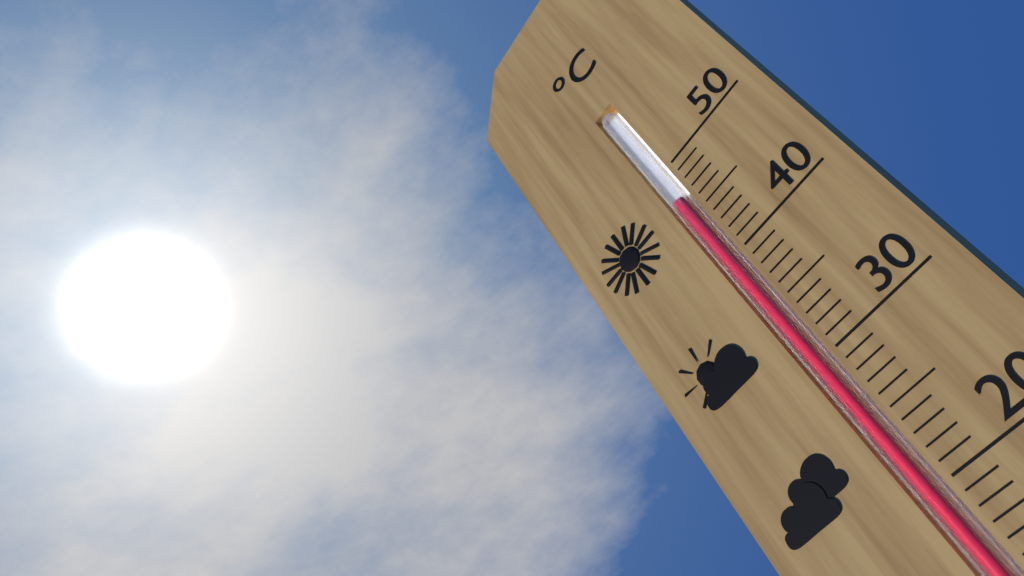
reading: 47 °C
